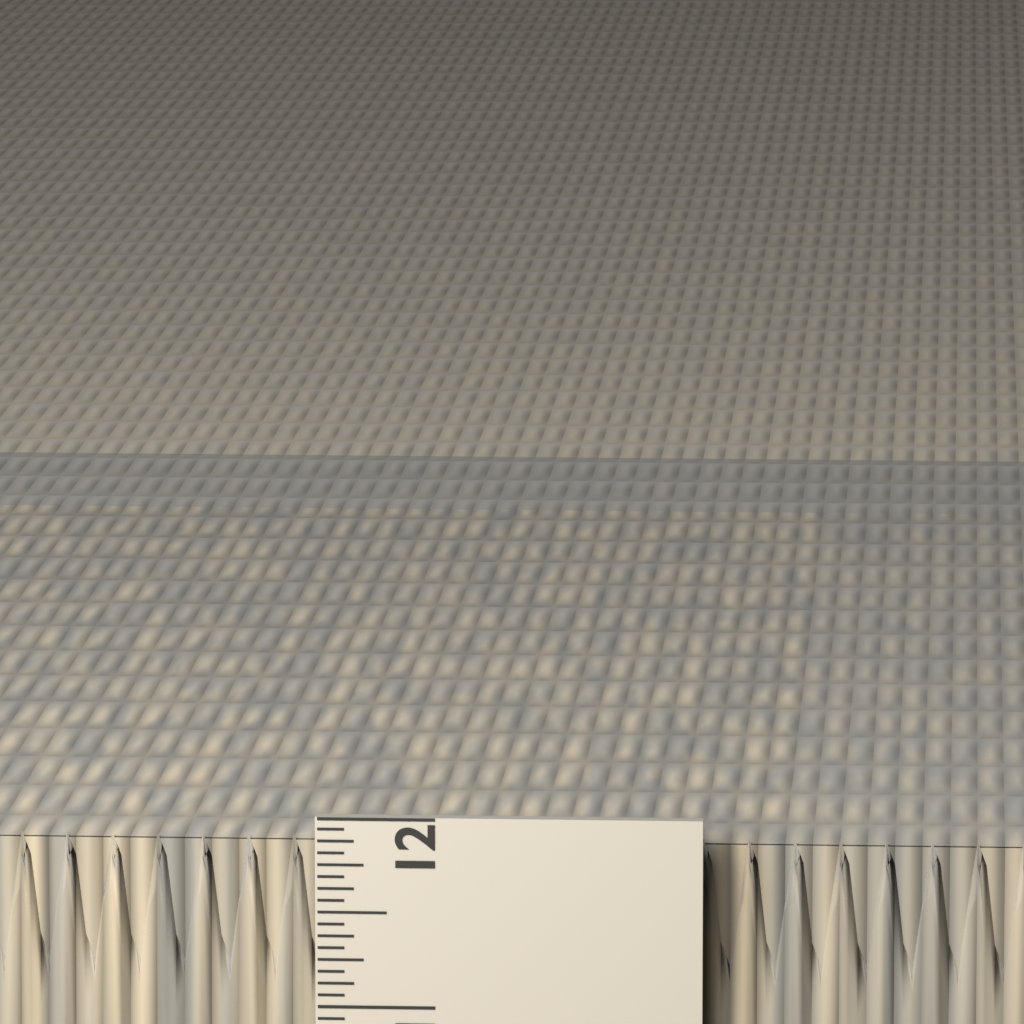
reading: 11.8750 in
